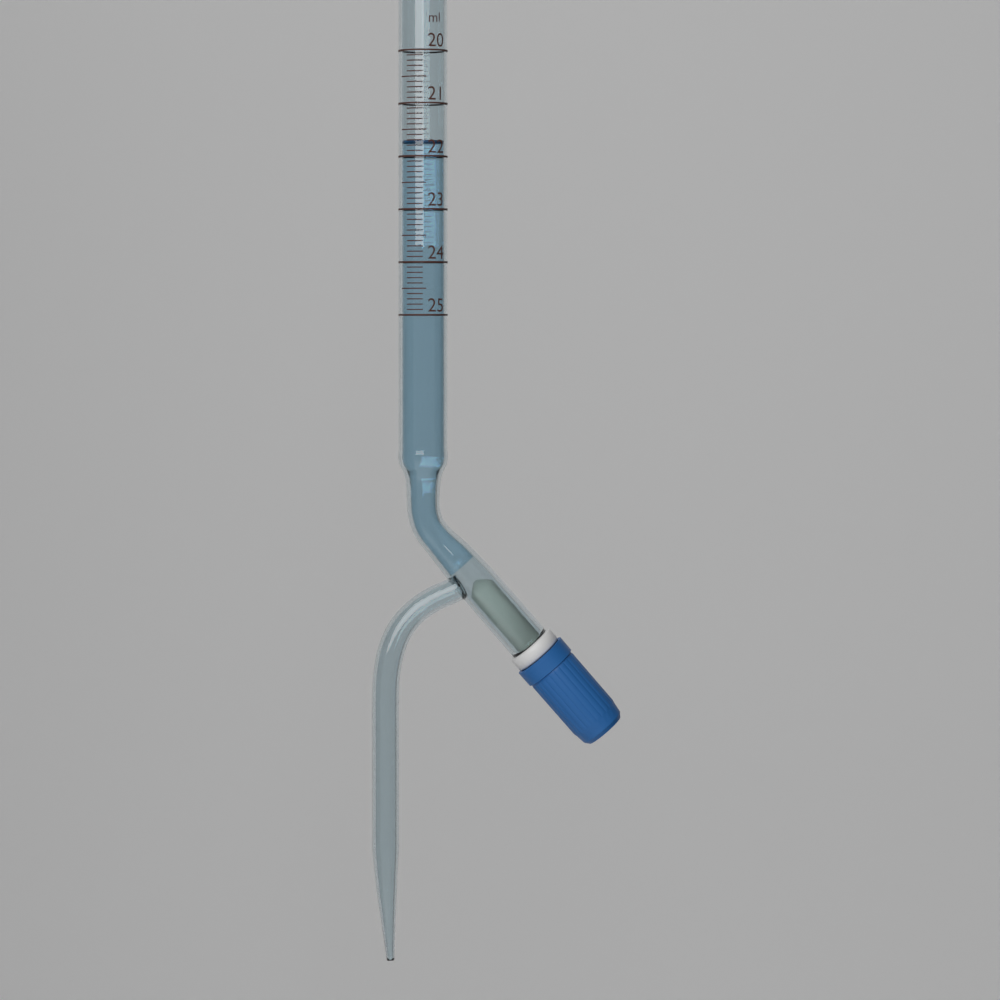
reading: 21.7 ml
